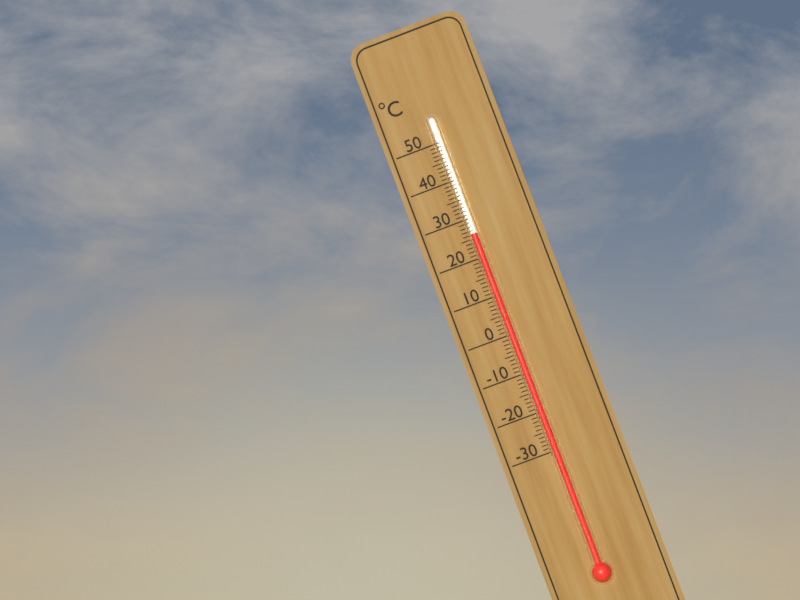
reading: 26 °C
